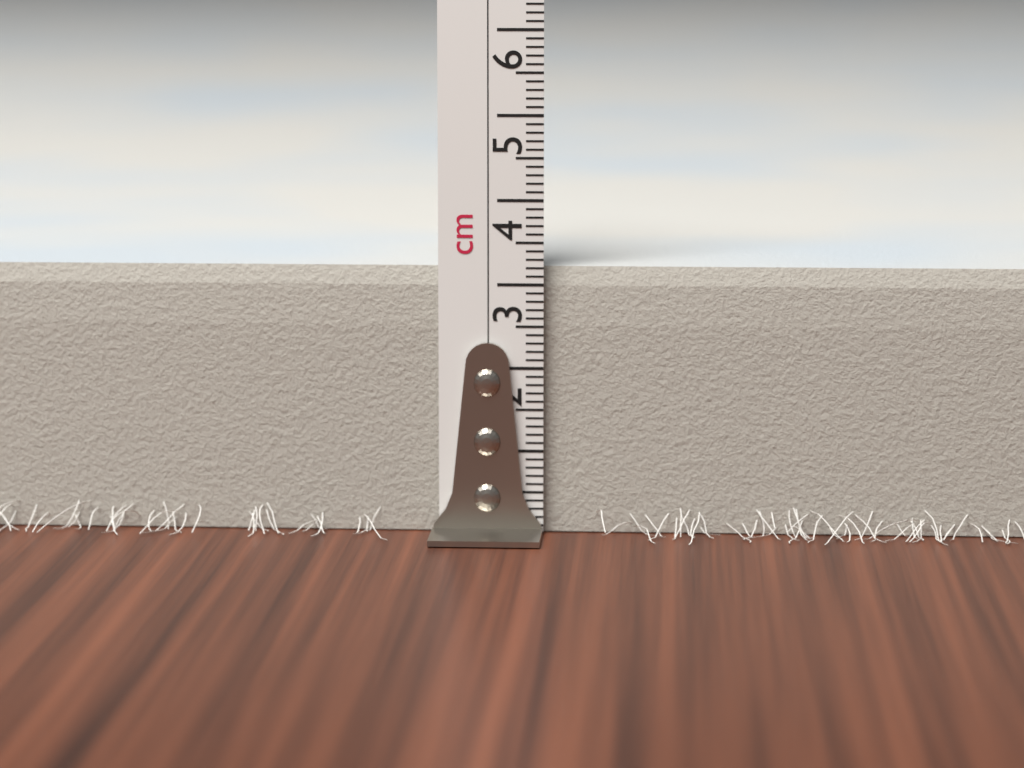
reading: 3.2 cm
